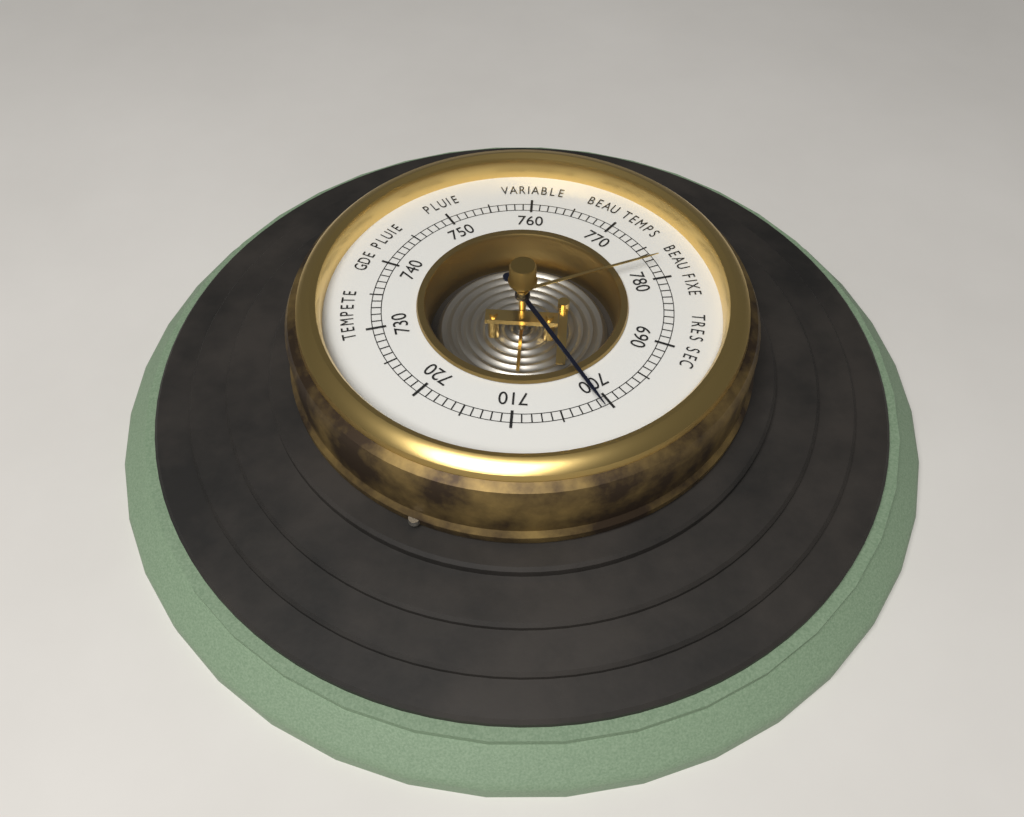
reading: 701 (no unit)
